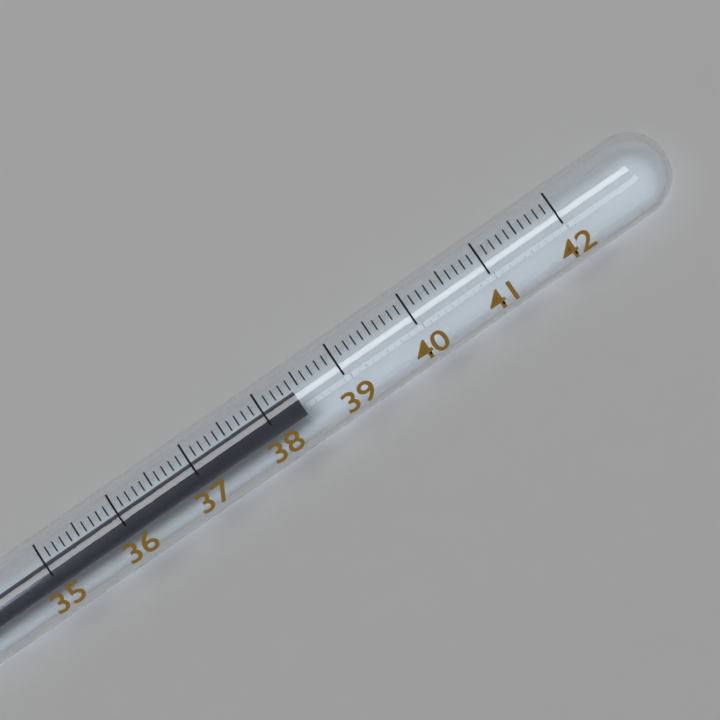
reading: 38.4 (no unit)
